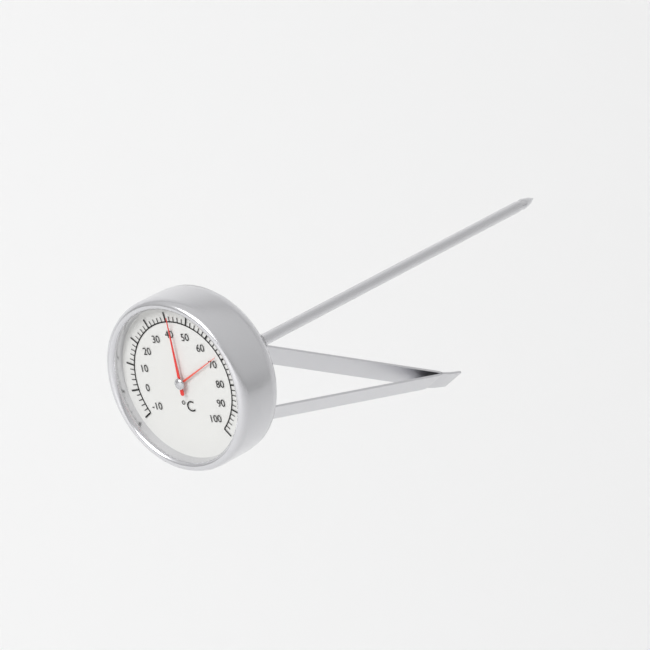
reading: 42 °C
